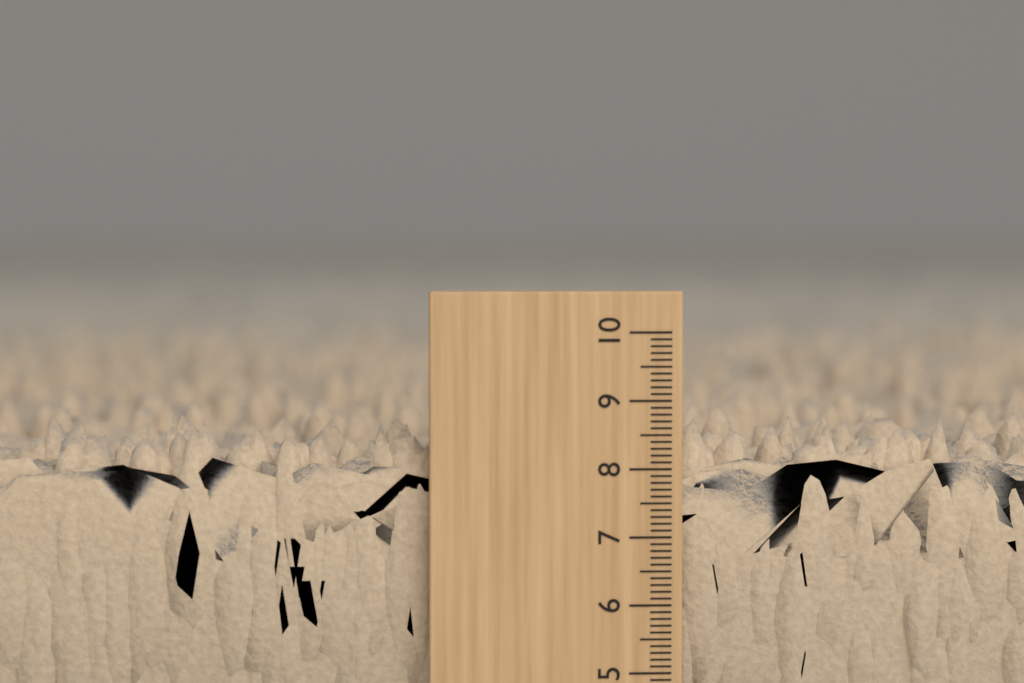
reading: 8.8 (no unit)
